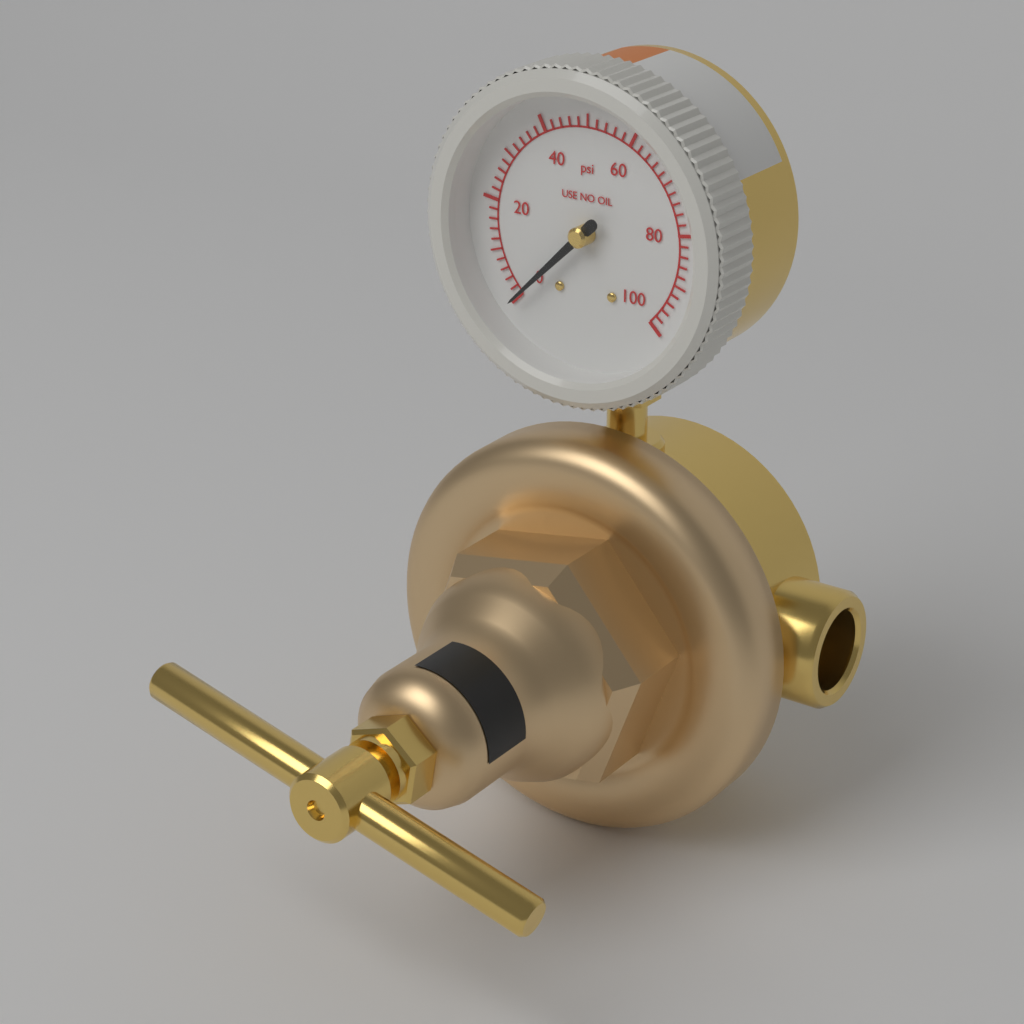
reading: 0 psi
